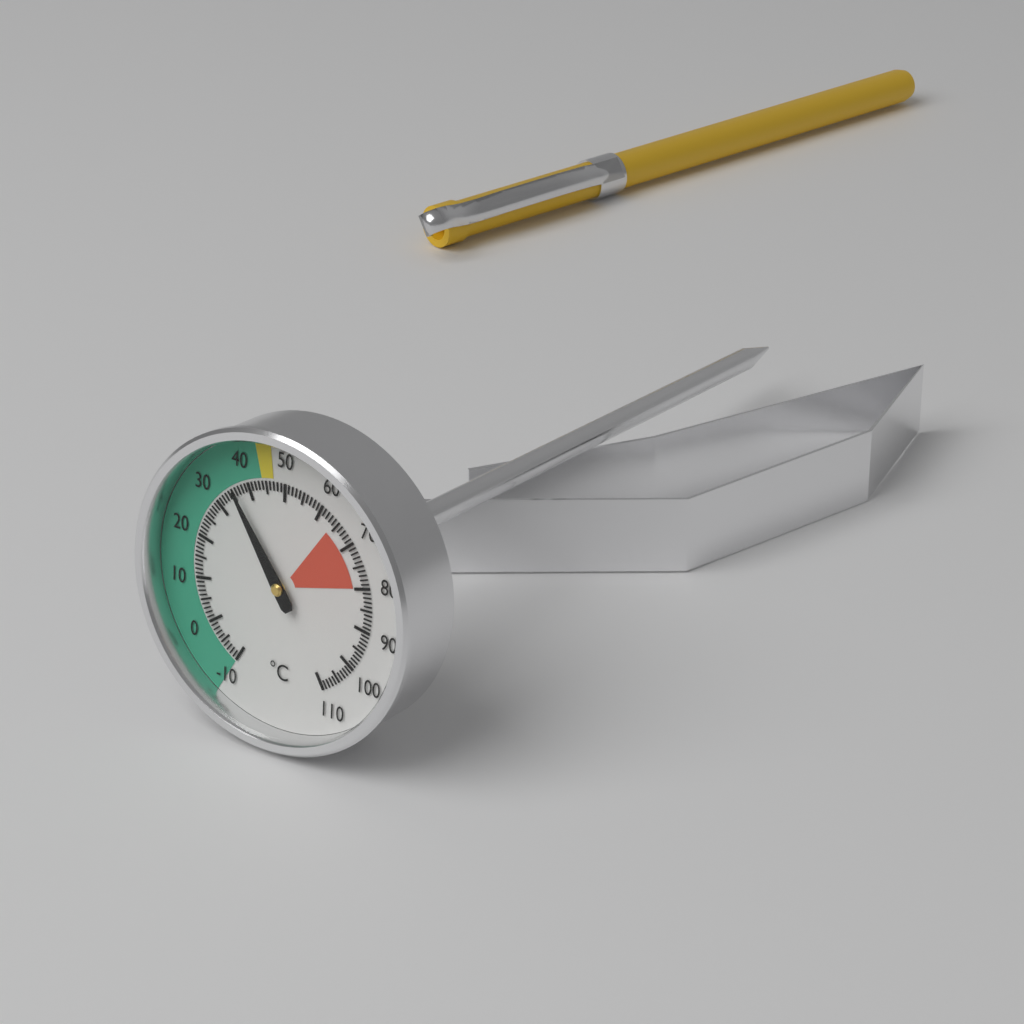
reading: 36 °C
